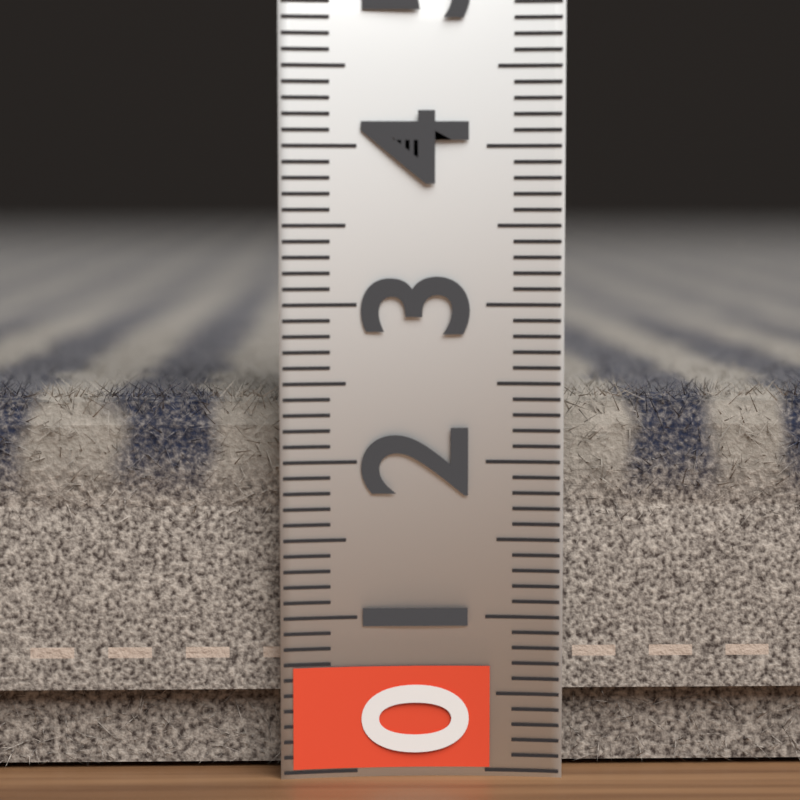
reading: 2.5 (no unit)
